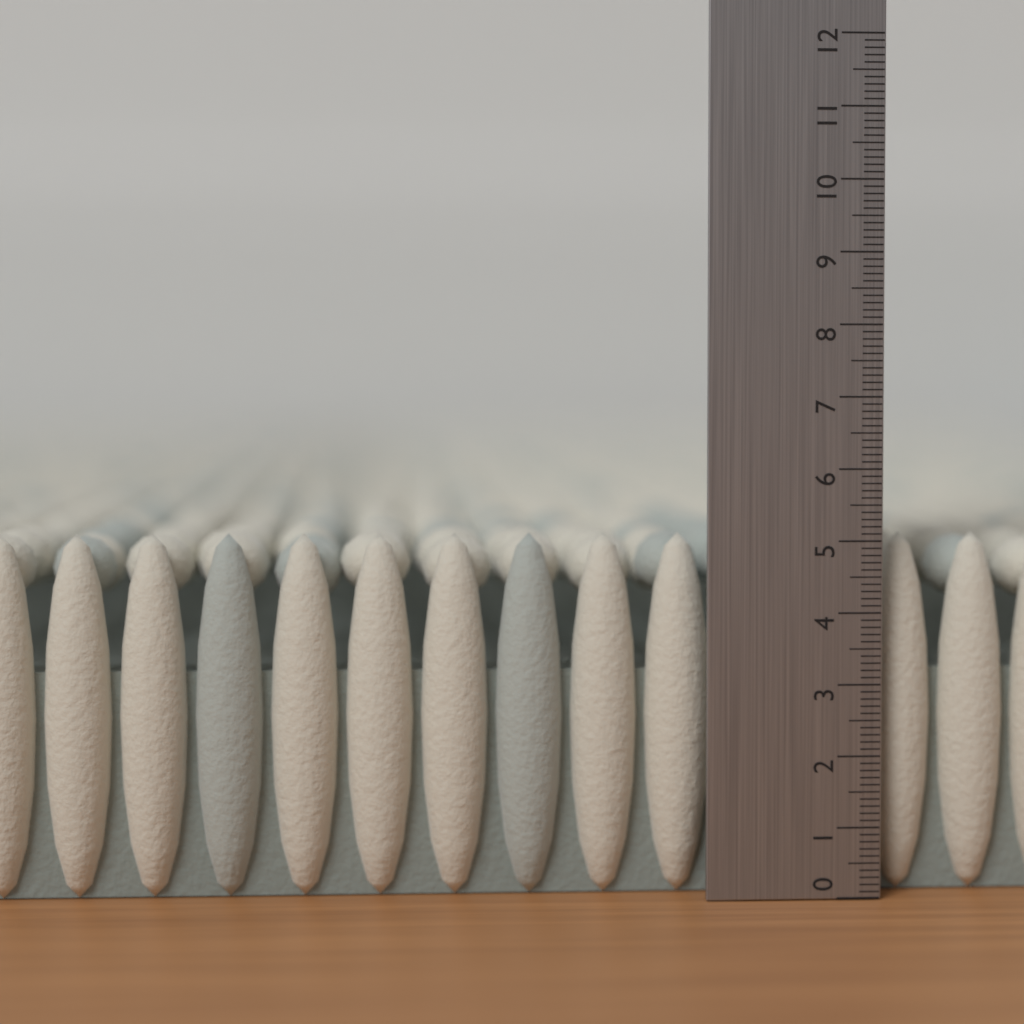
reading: 5.1 (no unit)
